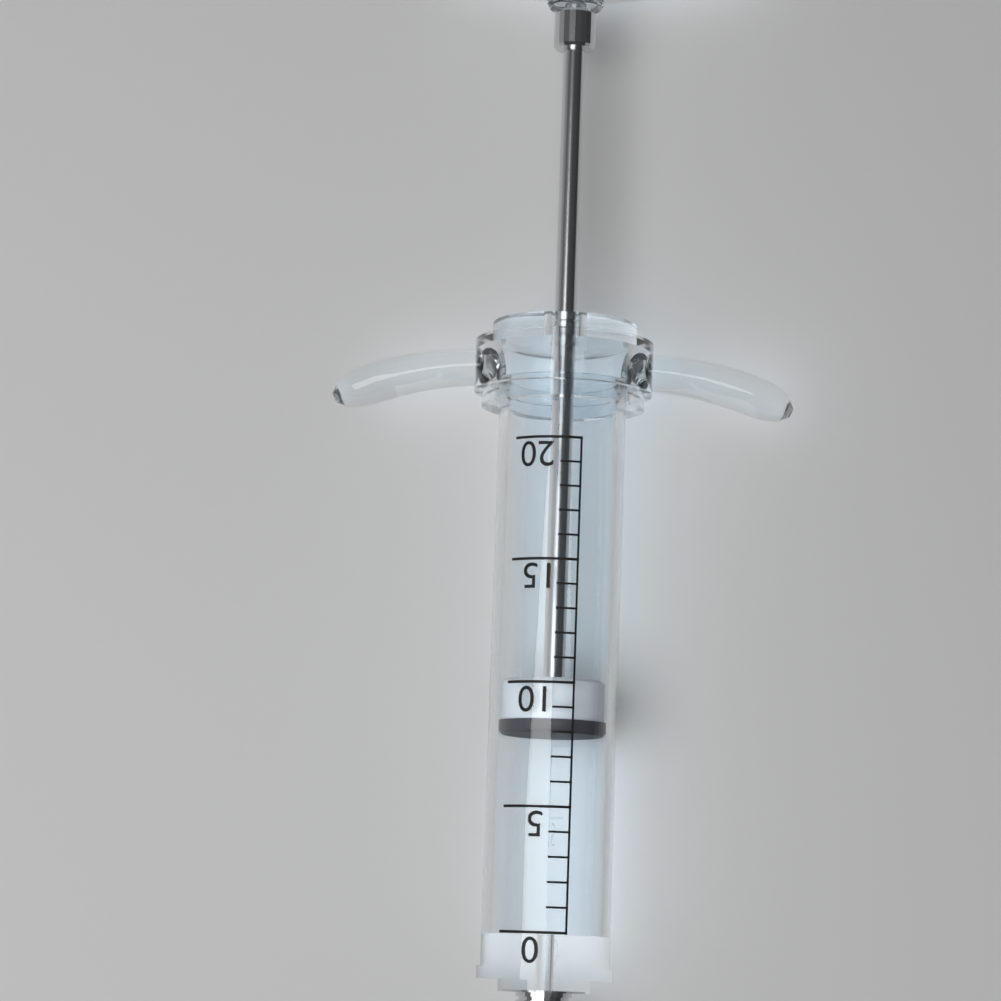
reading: 8 (no unit)
